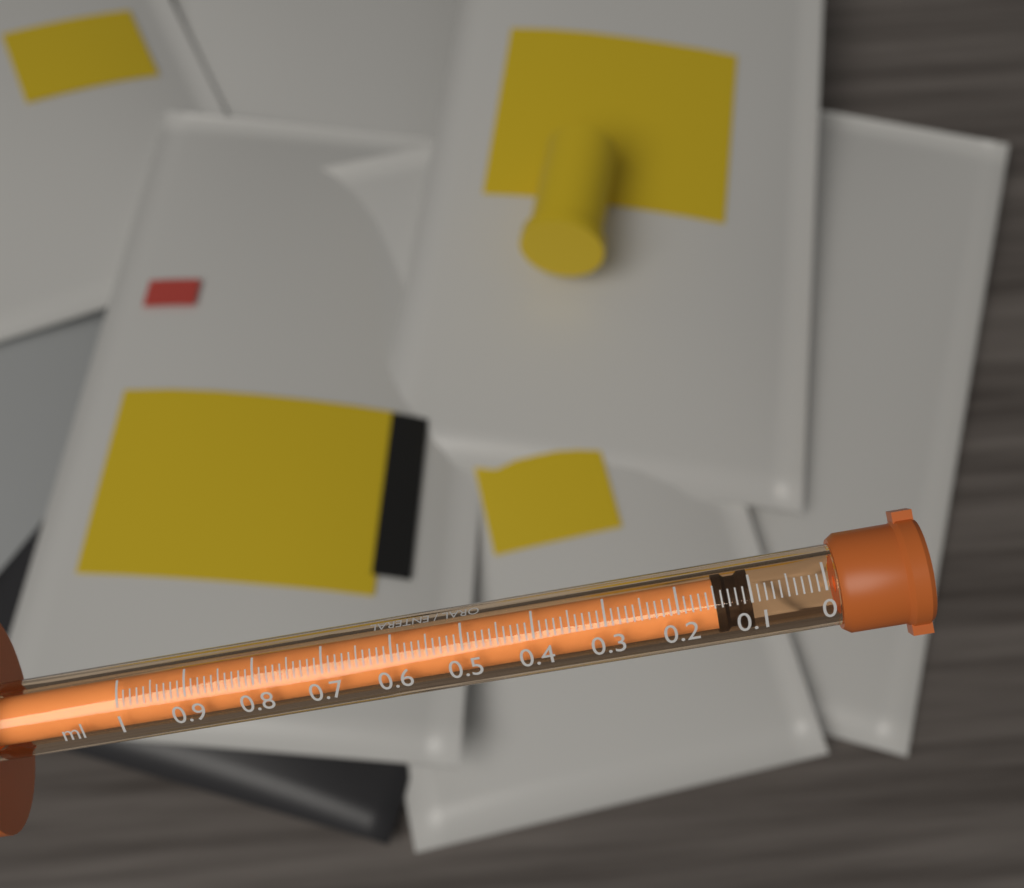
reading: 0.10 ml
